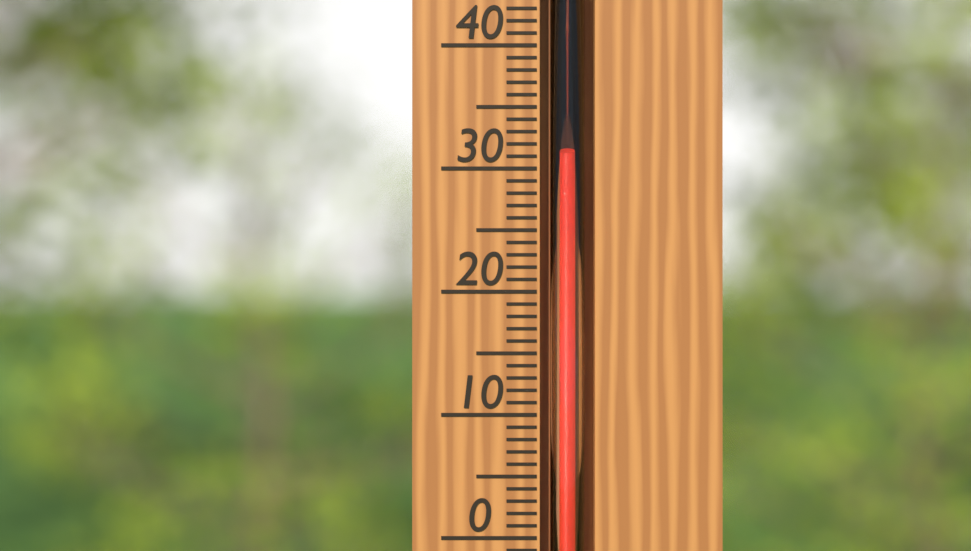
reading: 31 °C
